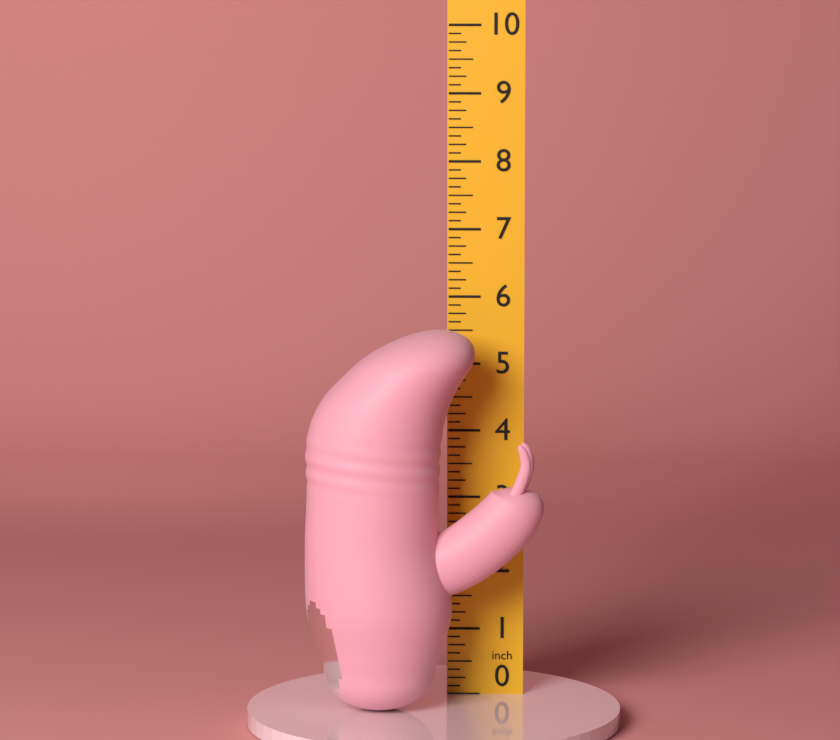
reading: 5.625 in
